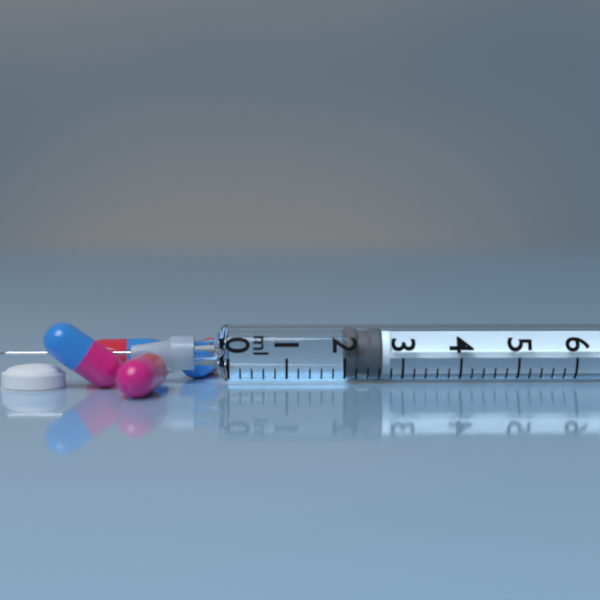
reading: 2.0 ml
